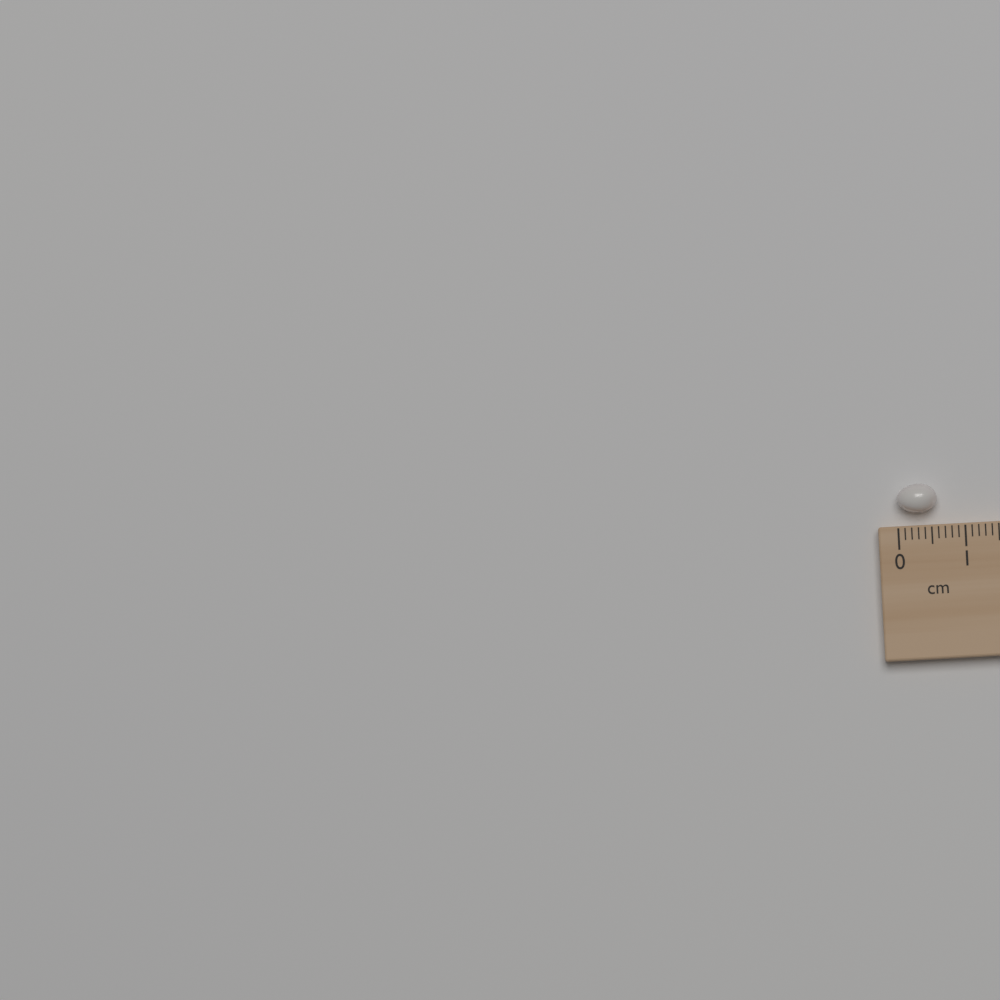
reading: 0.6 cm
